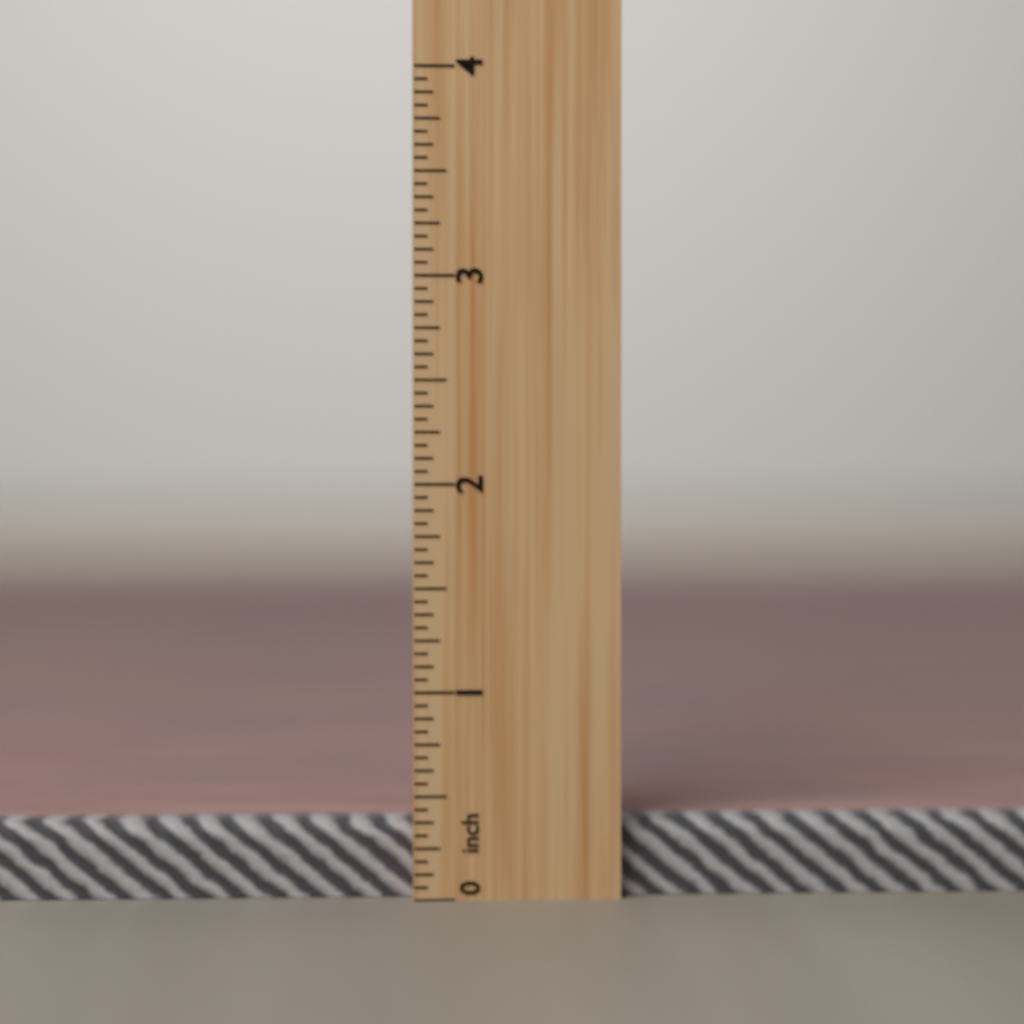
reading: 0.3750 inch
